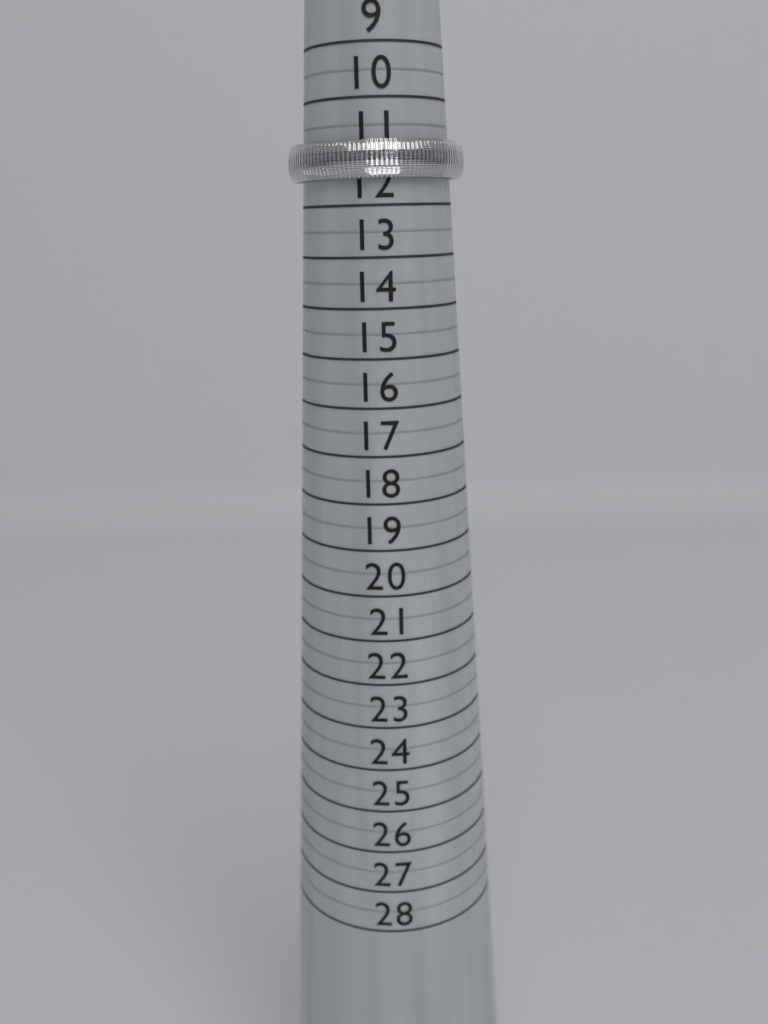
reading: 11.5 (no unit)
